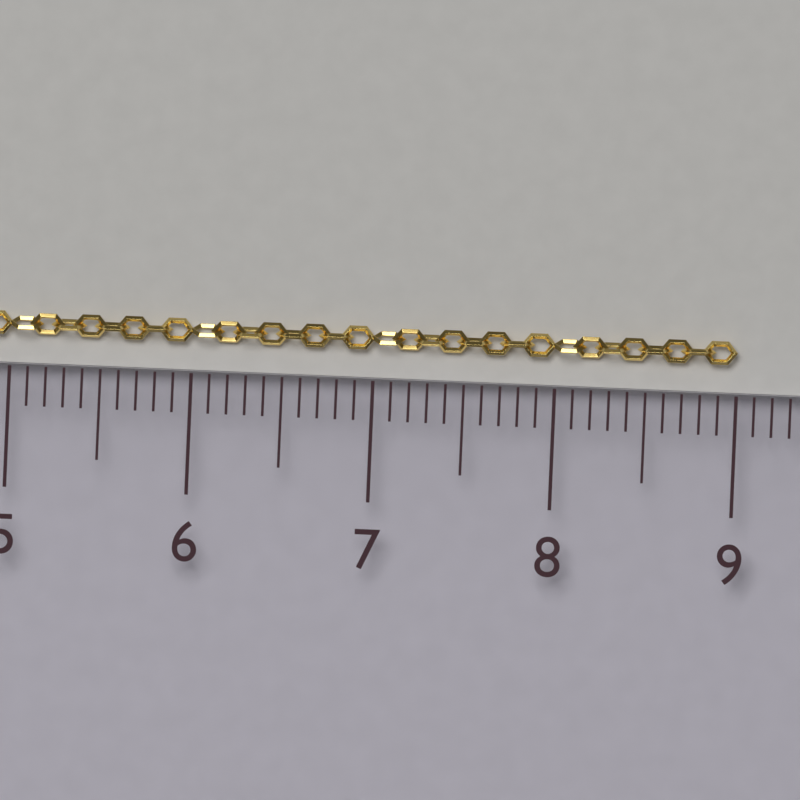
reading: 9.0 cm
